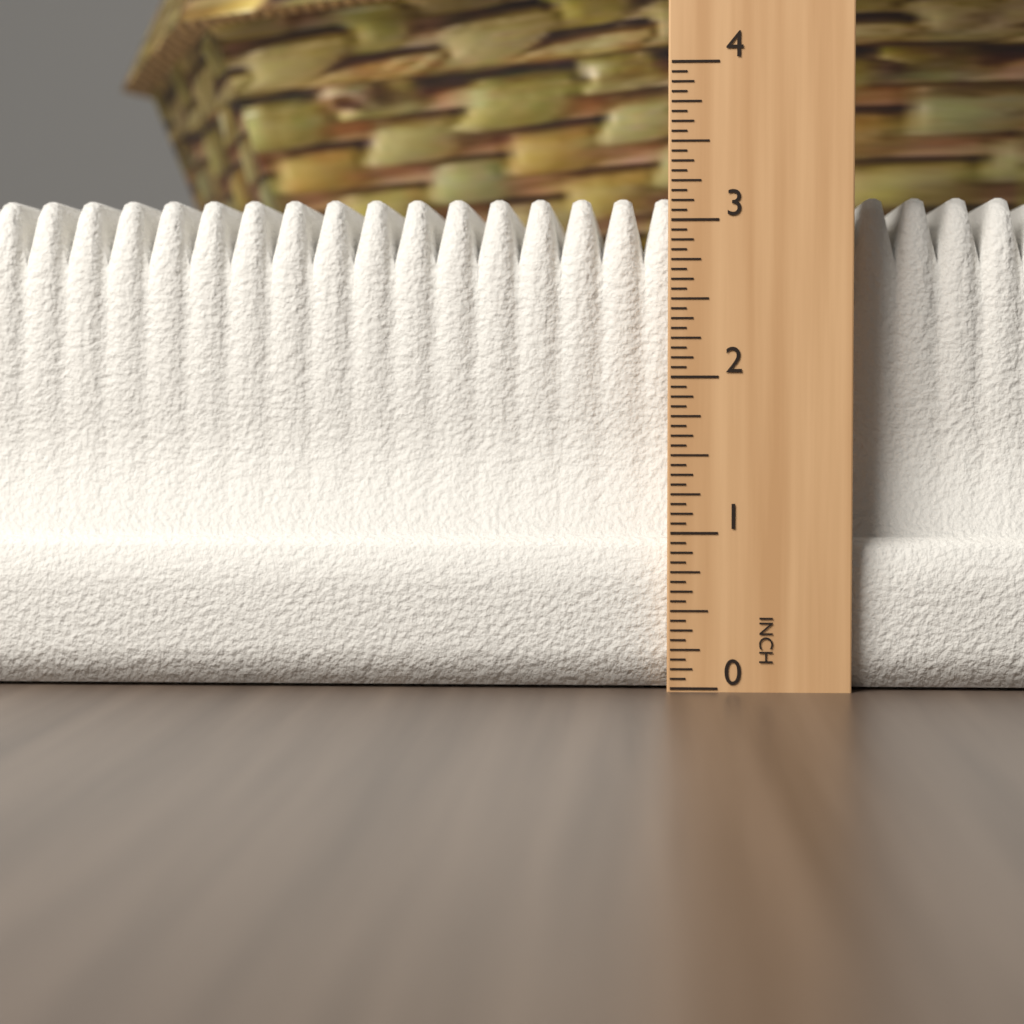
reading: 3.1875 in
